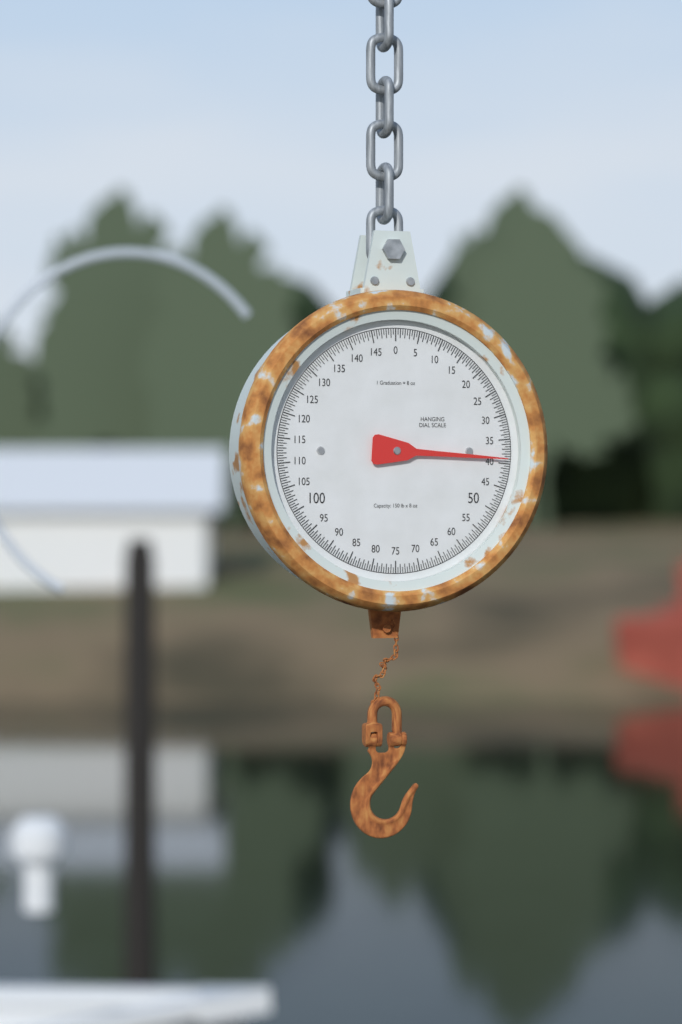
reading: 39.0 lb
